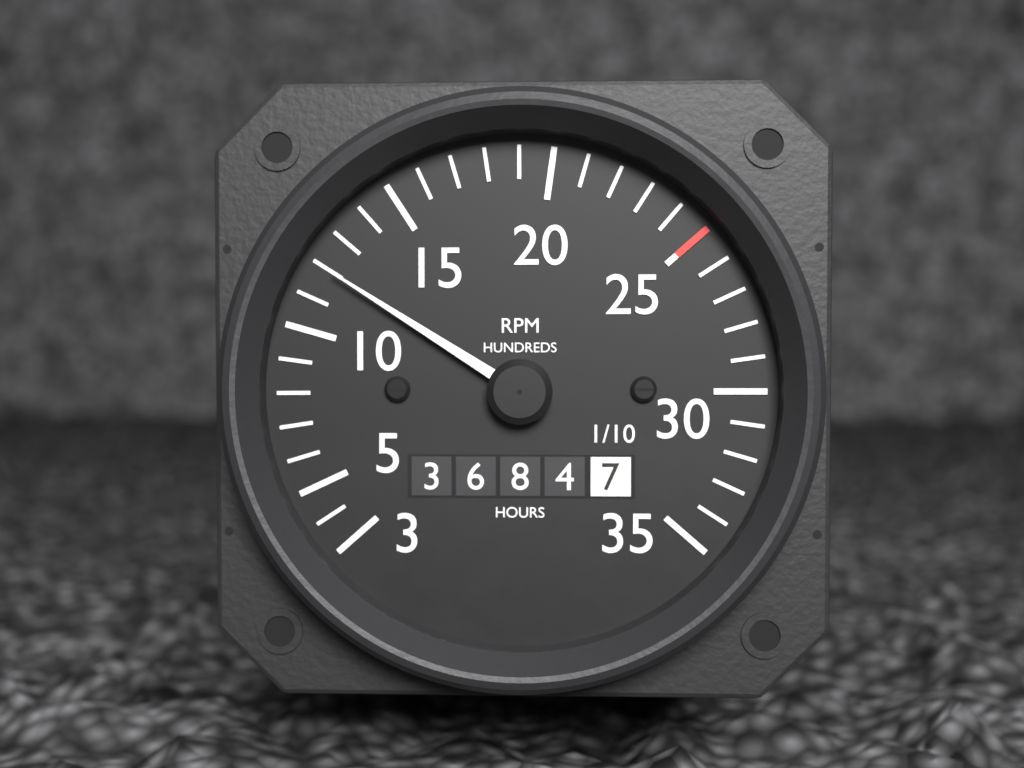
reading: 1200 RPM
